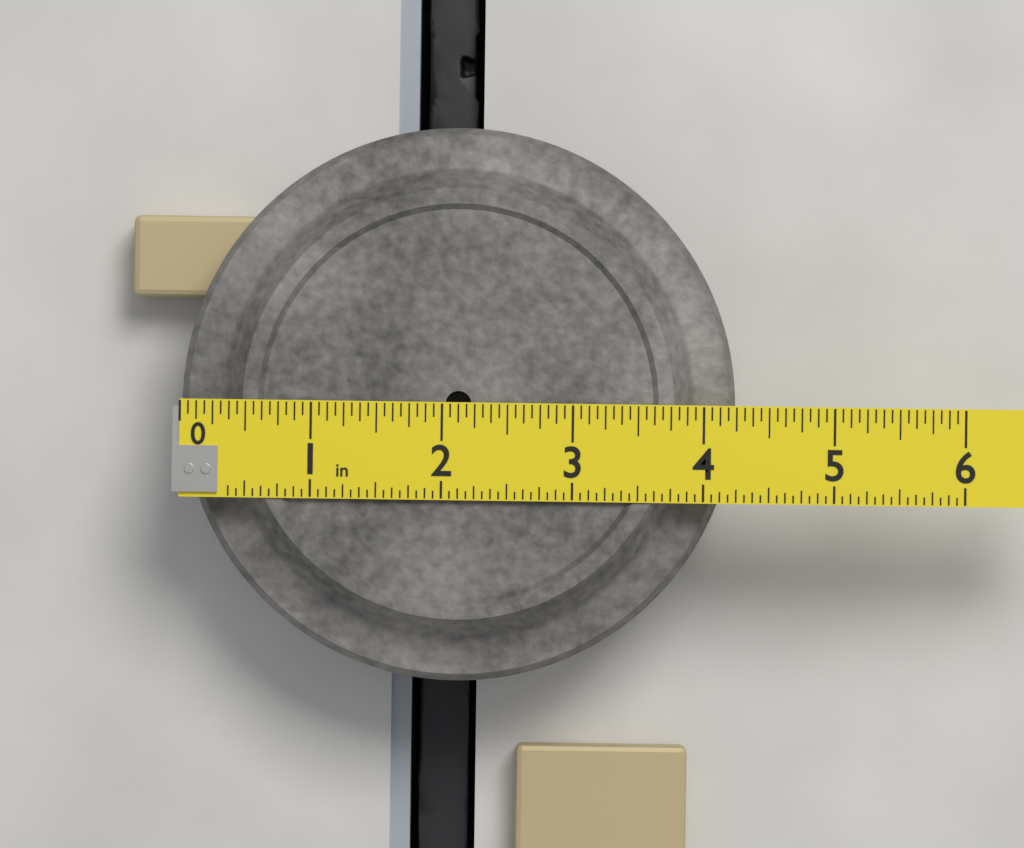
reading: 4.2500 in
